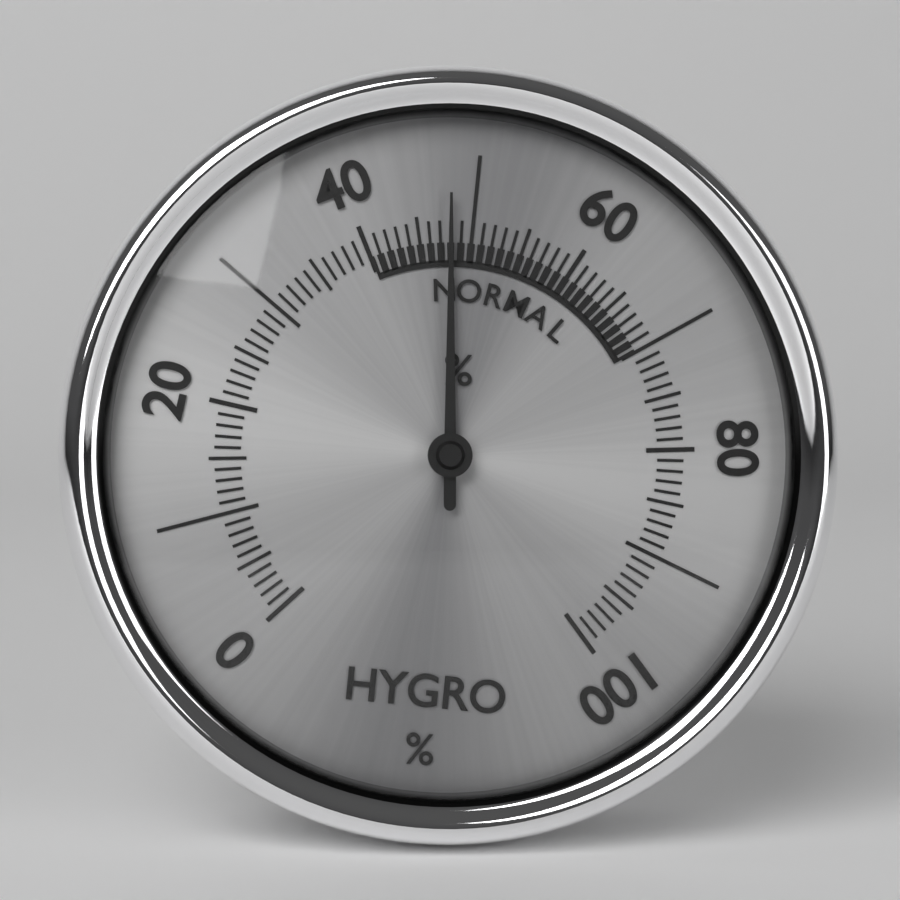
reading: 48 %
